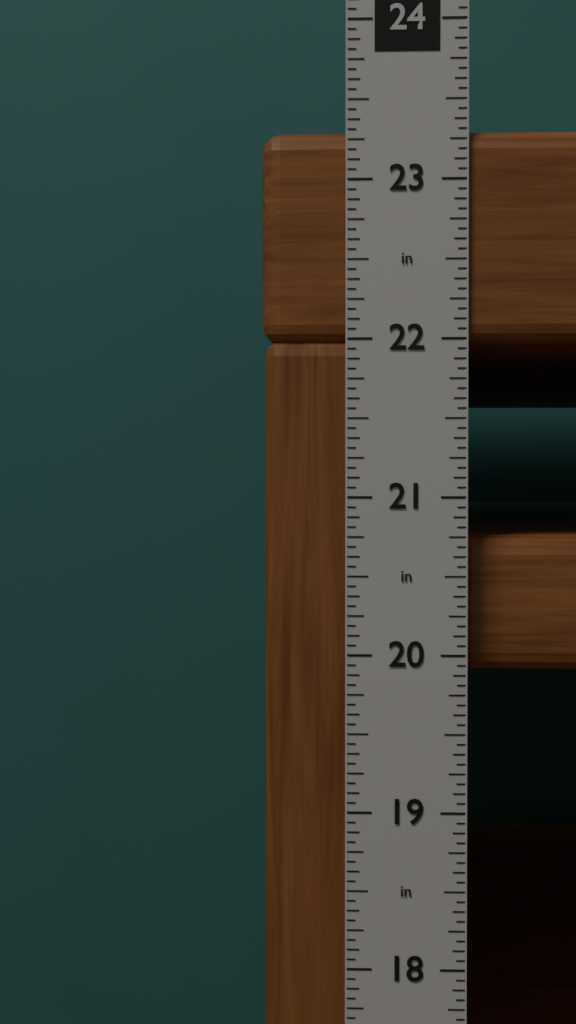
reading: 23.3125 in
